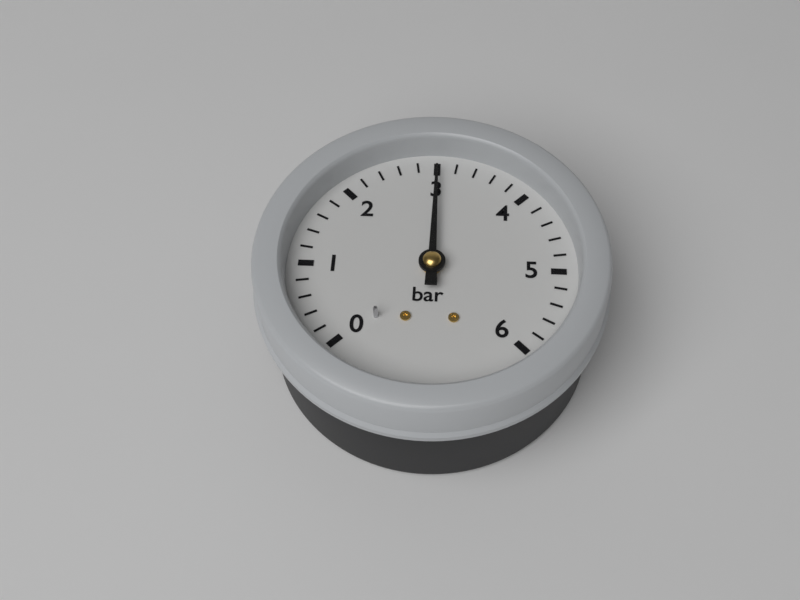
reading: 3.0 bar
